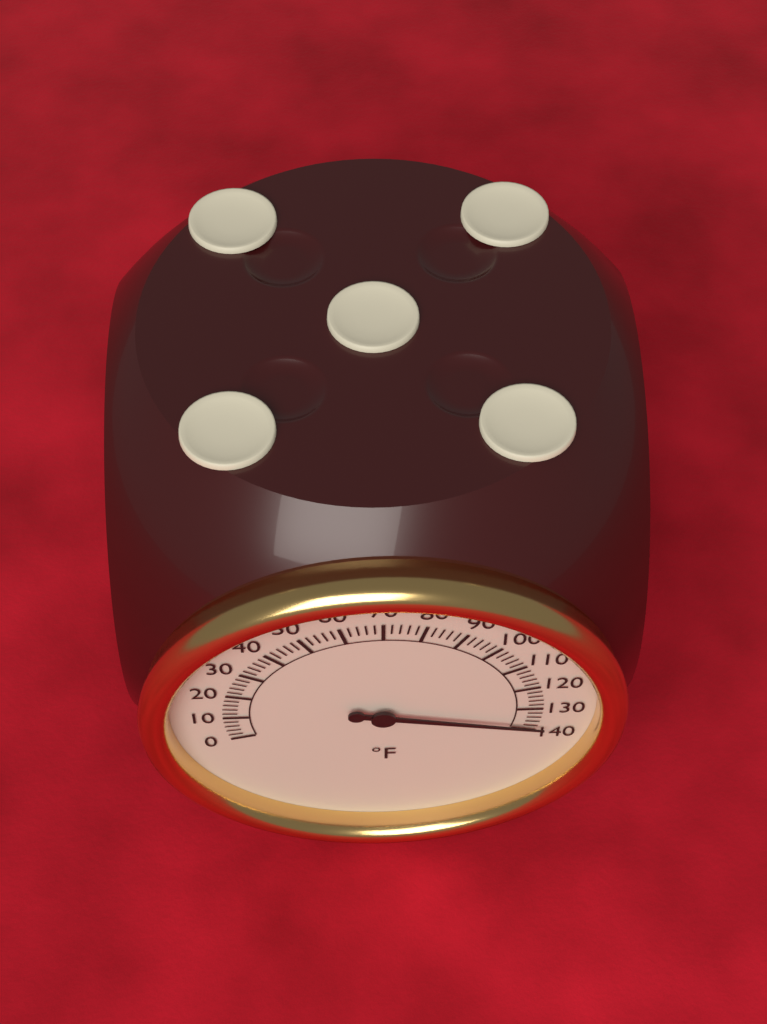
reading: 138 °F
